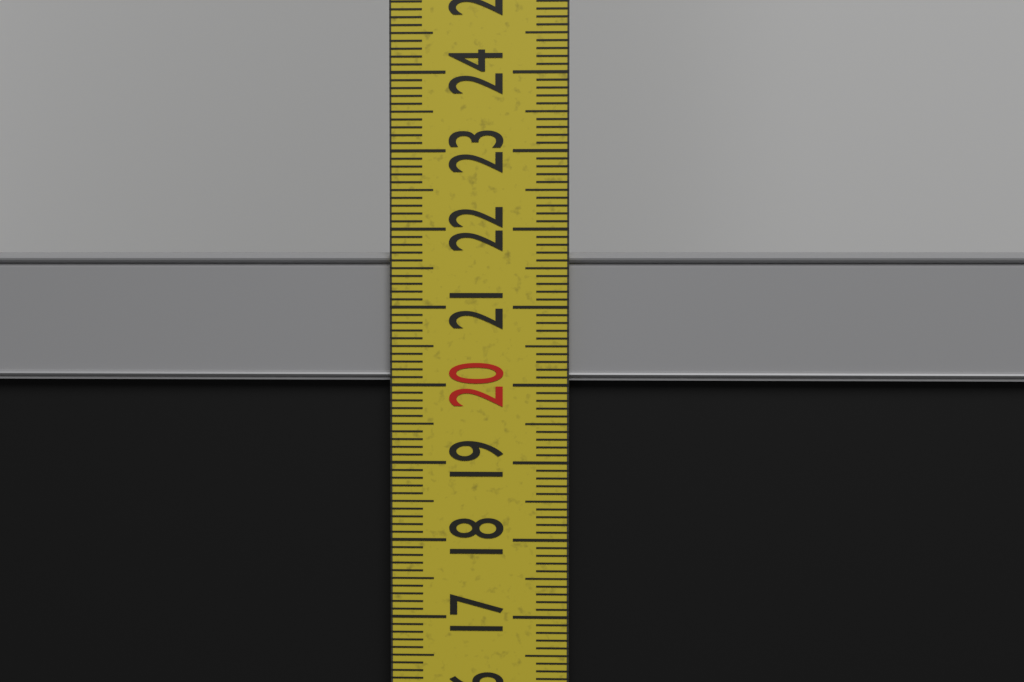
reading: 21.7 cm
